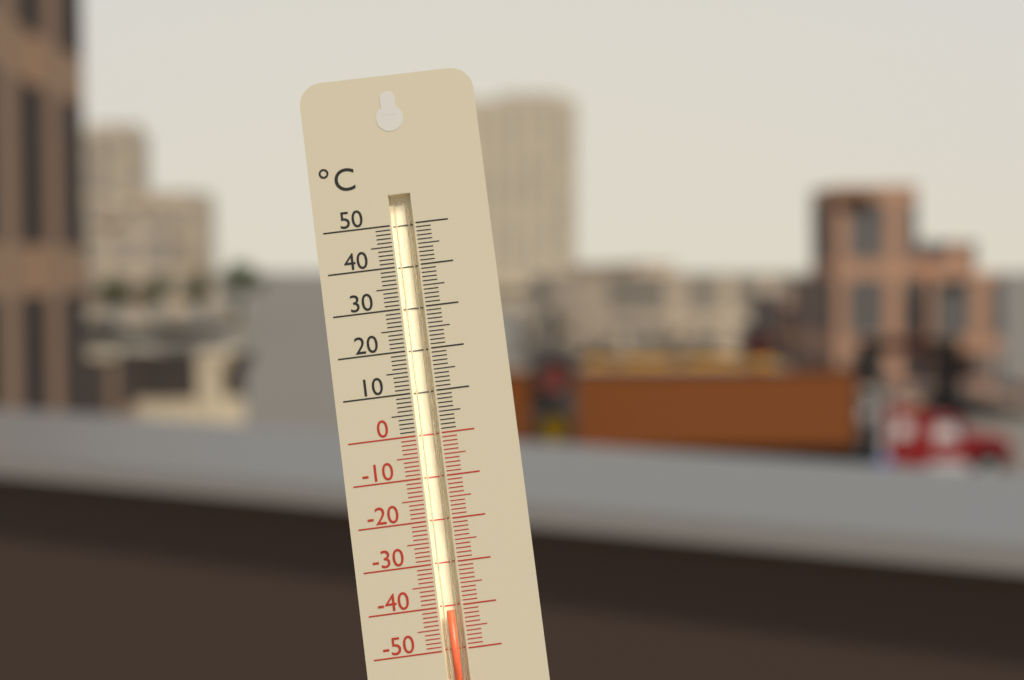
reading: -41 °C
